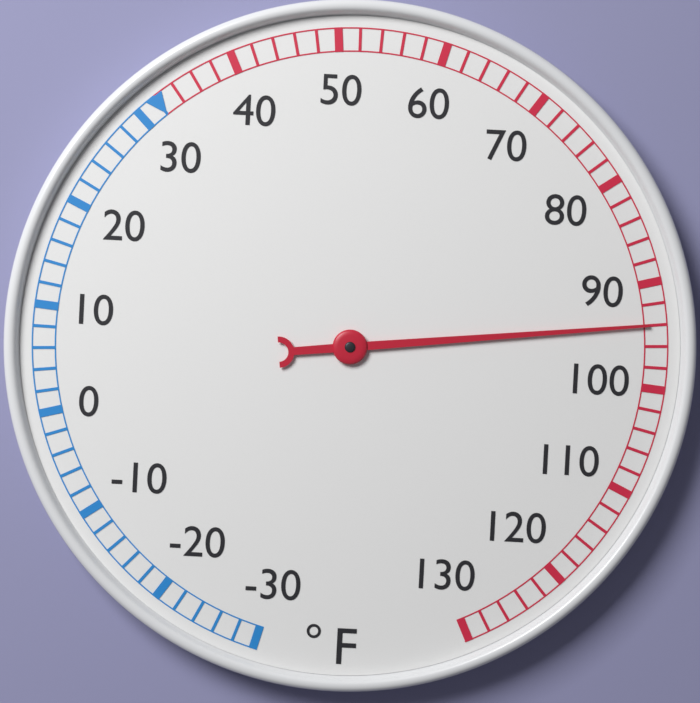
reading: 94 °F
